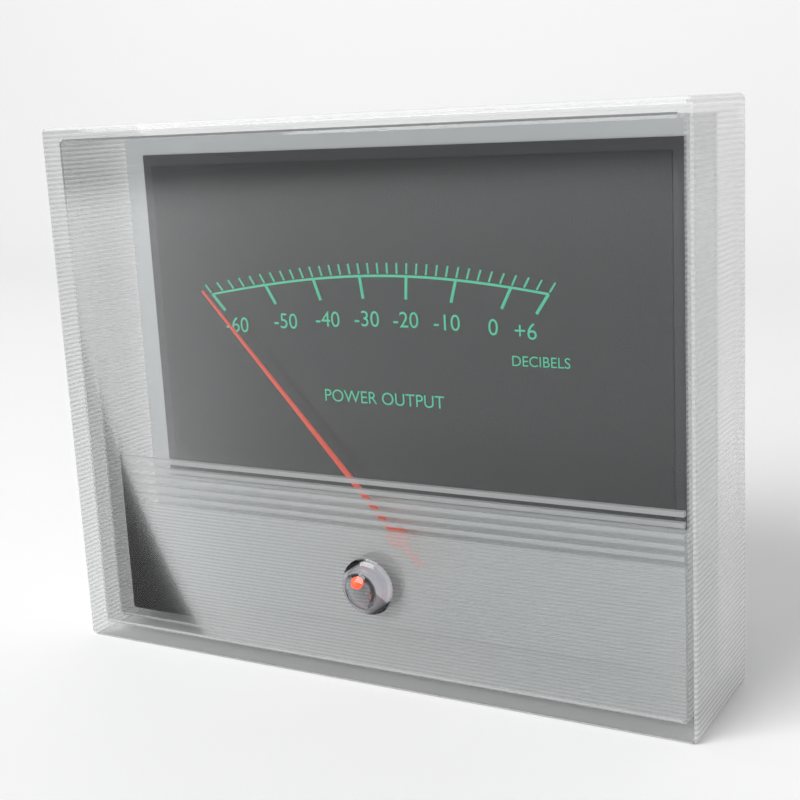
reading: -60 dB
